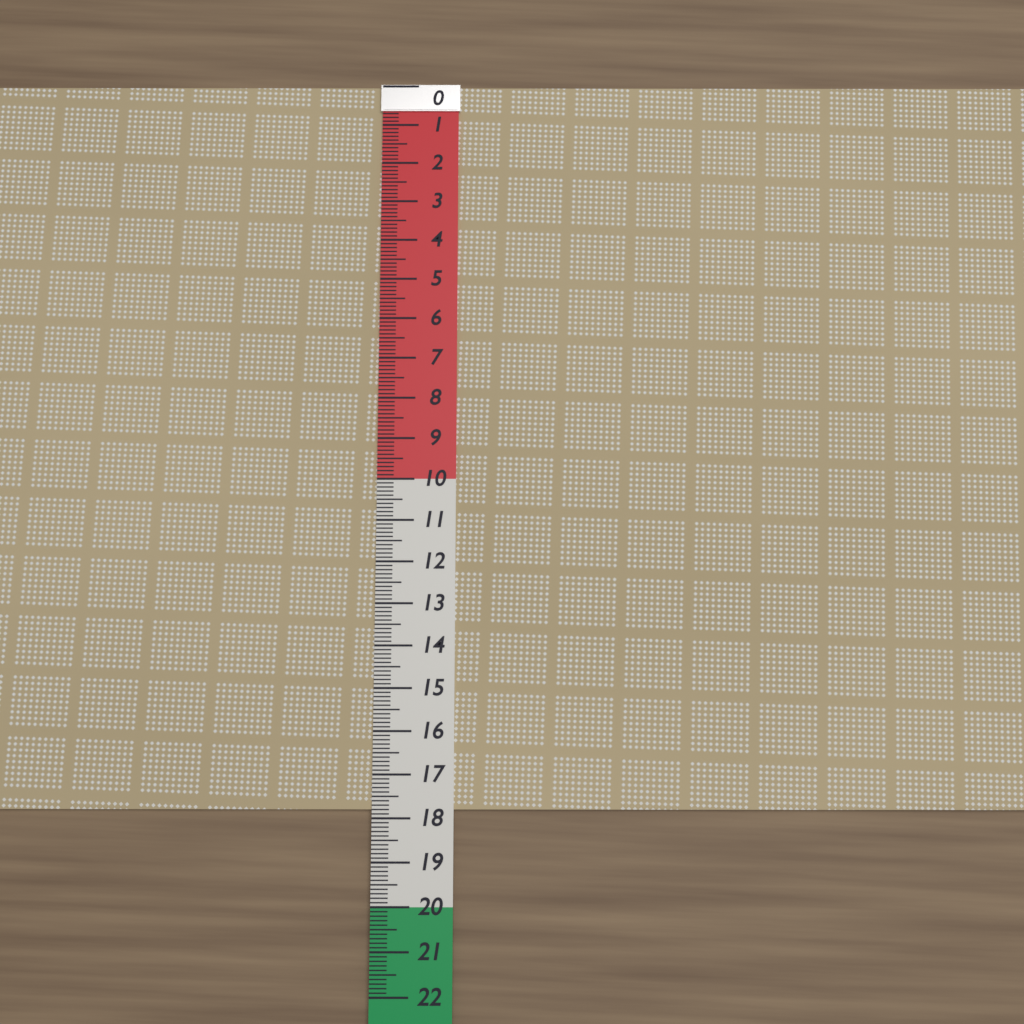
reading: 17.8 (no unit)
